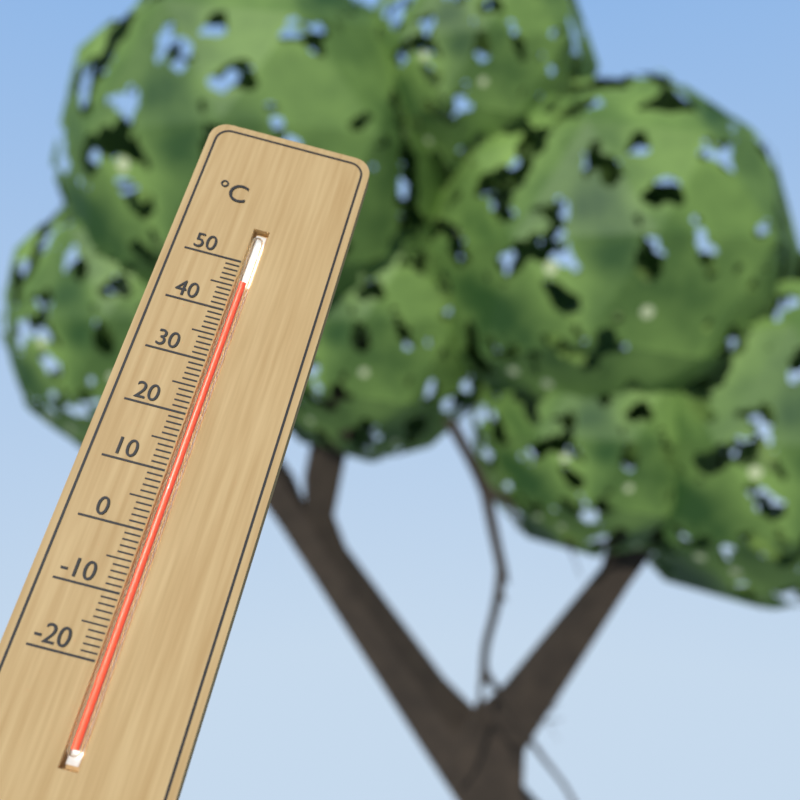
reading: 46 °C
